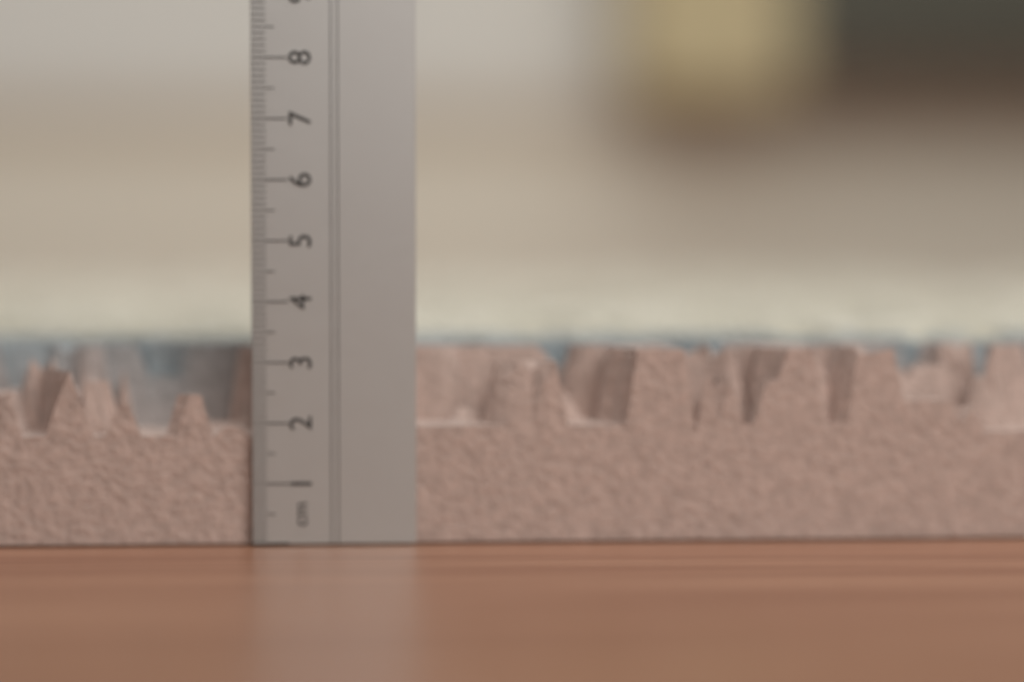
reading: 3.2 cm
